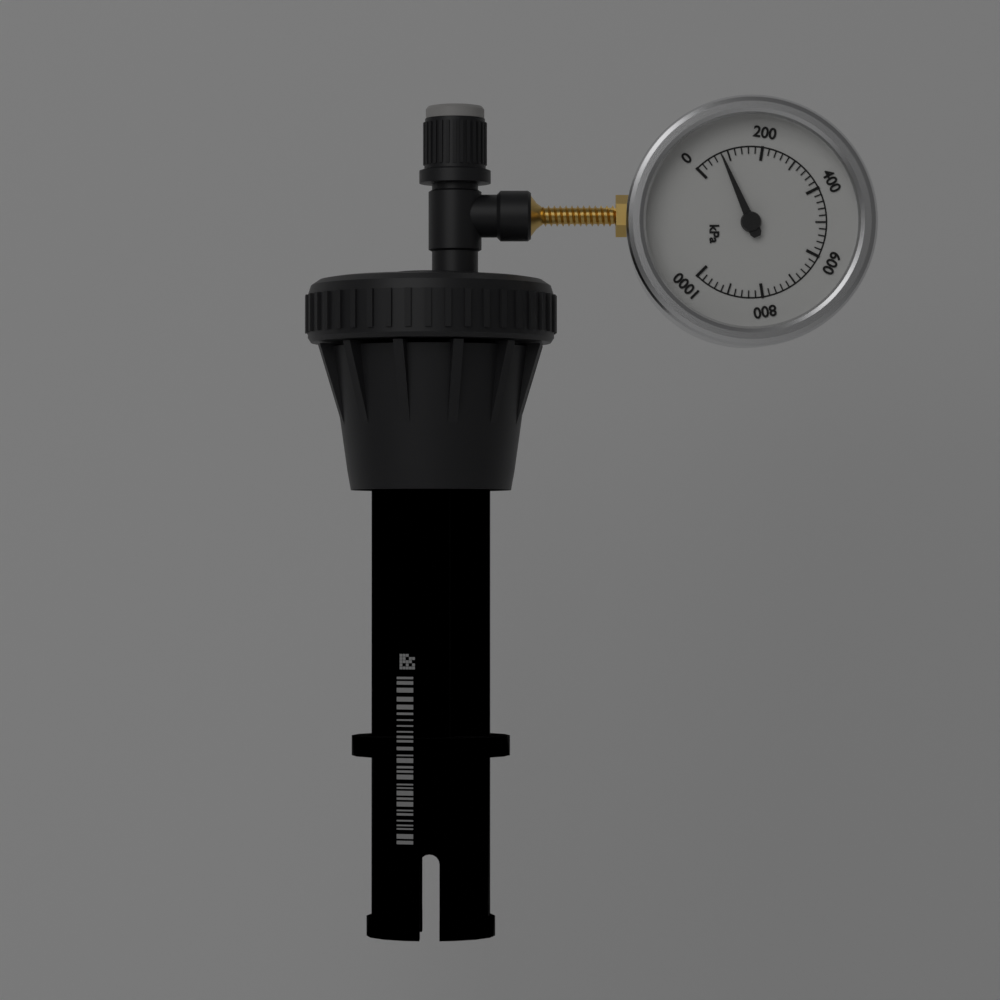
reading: 80 kPa
